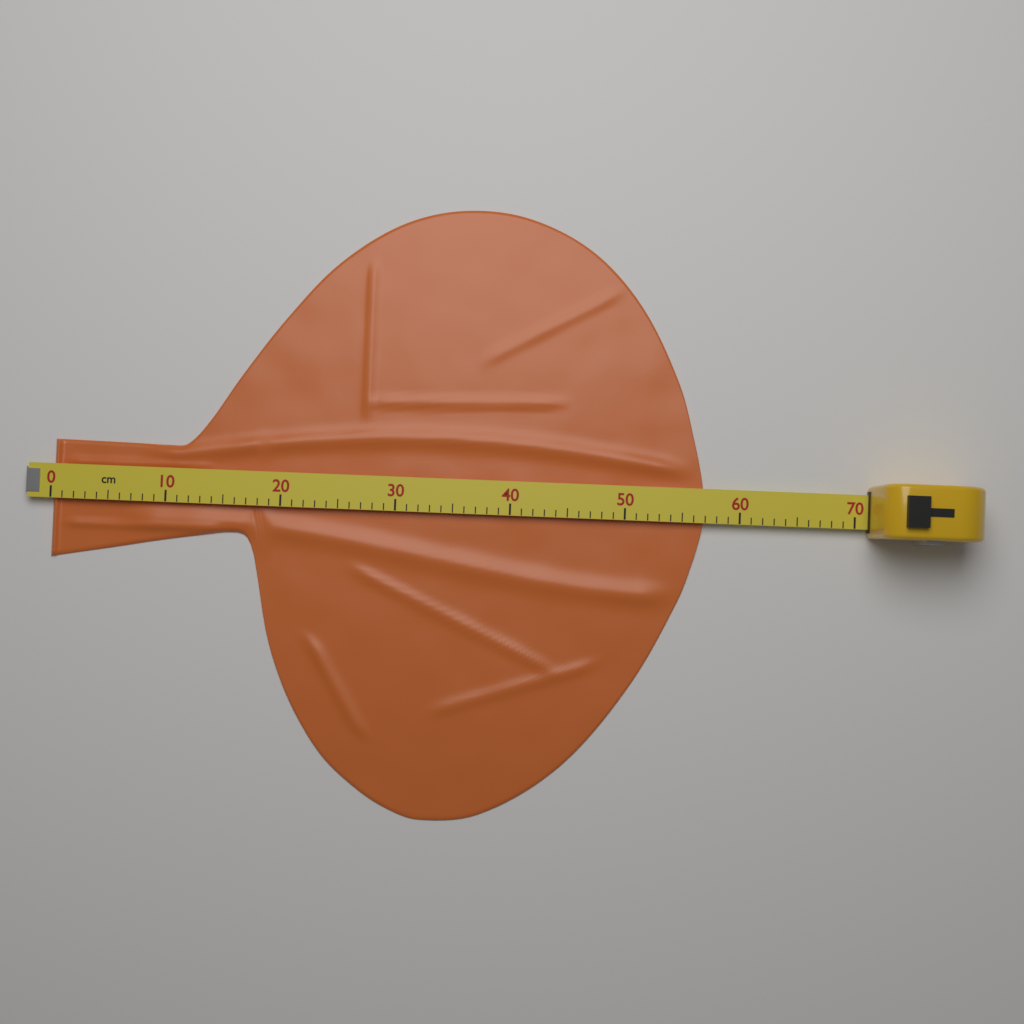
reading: 57 cm
